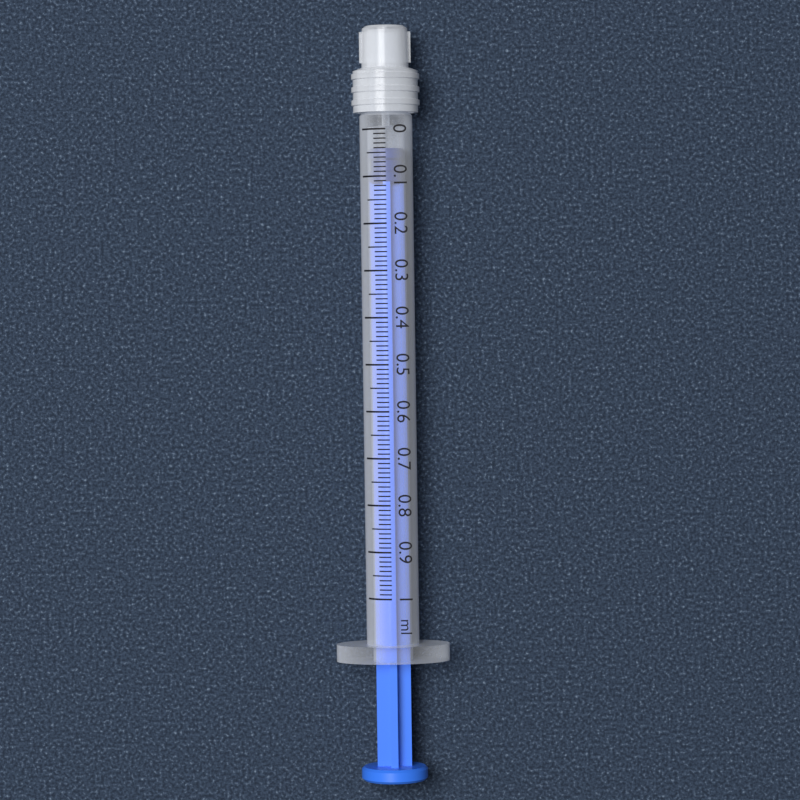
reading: 0.04 ml
